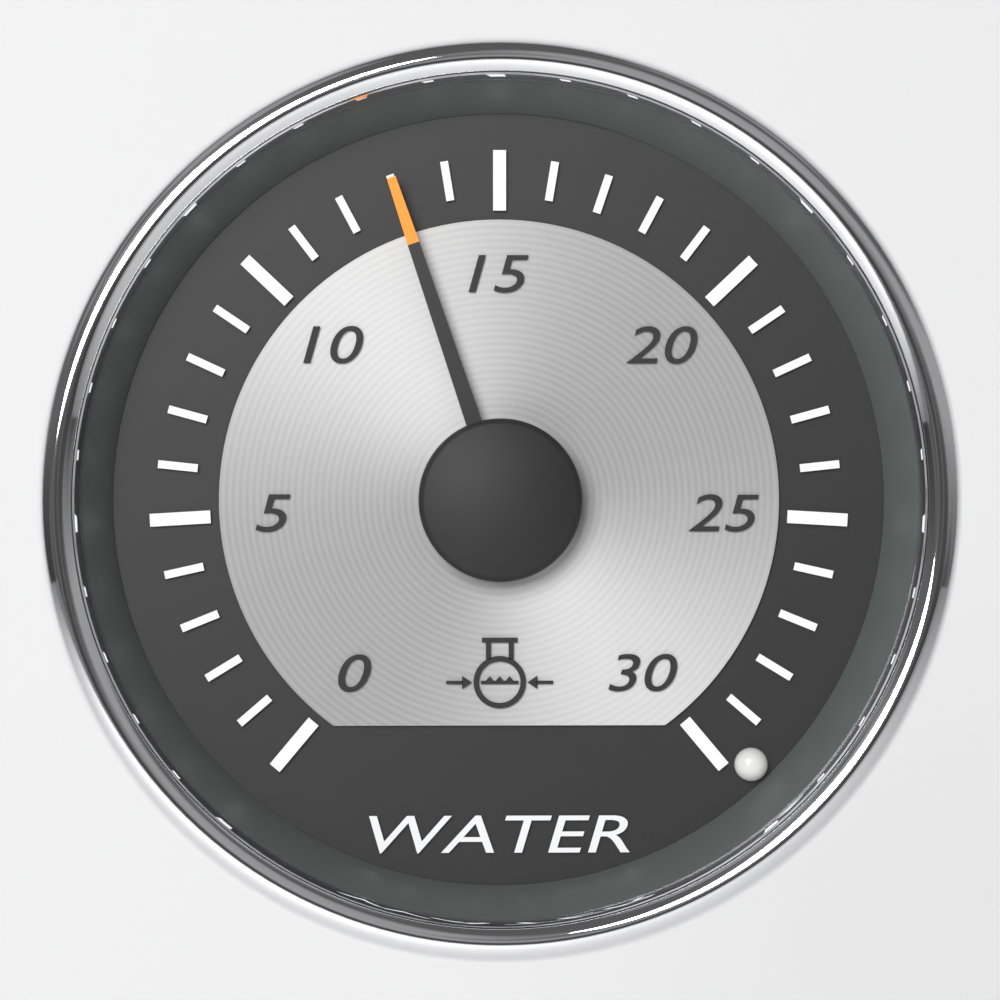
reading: 13 (no unit)
